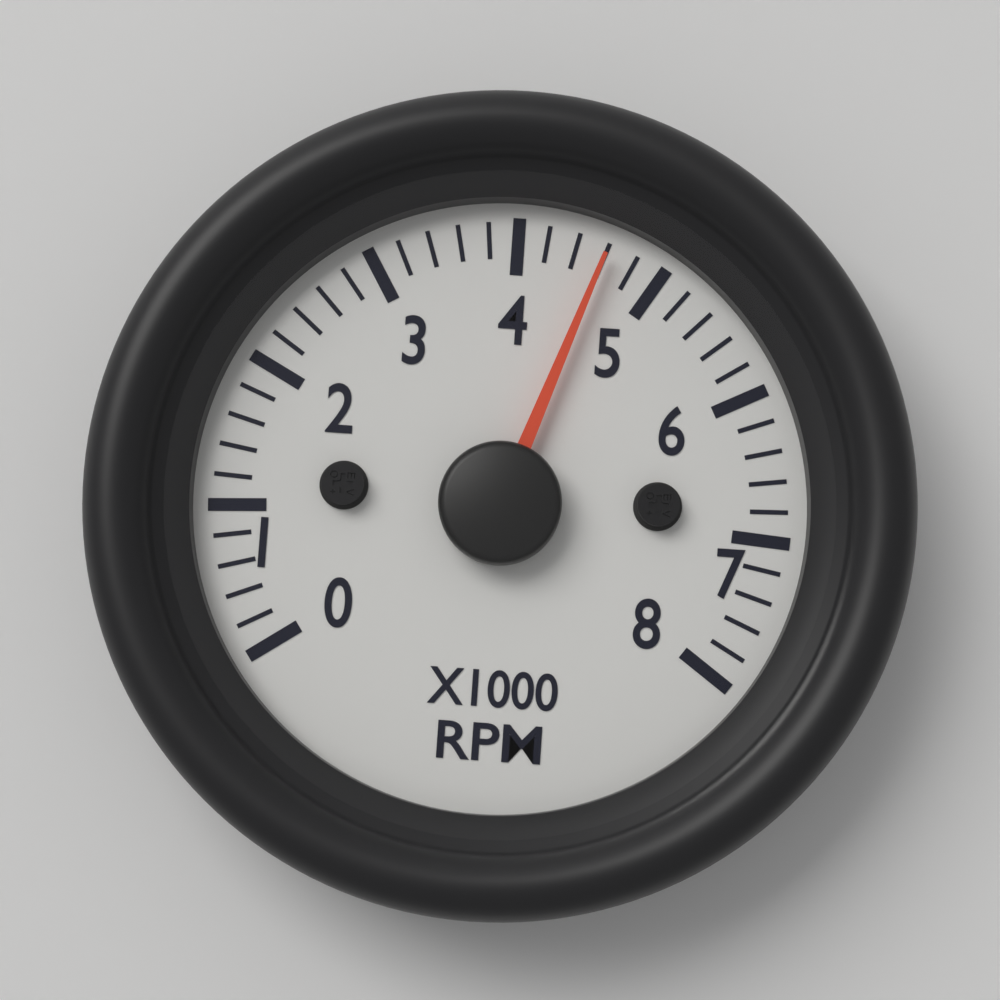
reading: 4600 RPM
